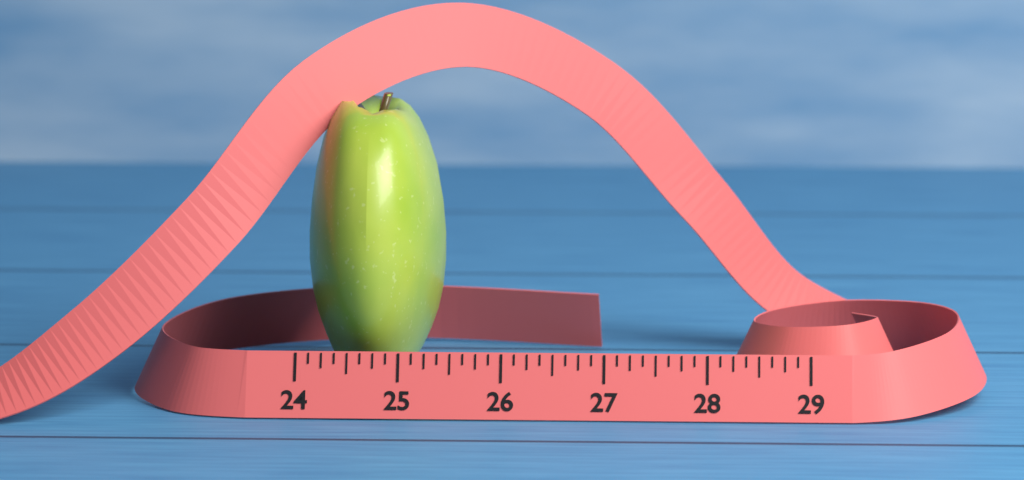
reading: 25.375 (no unit)
